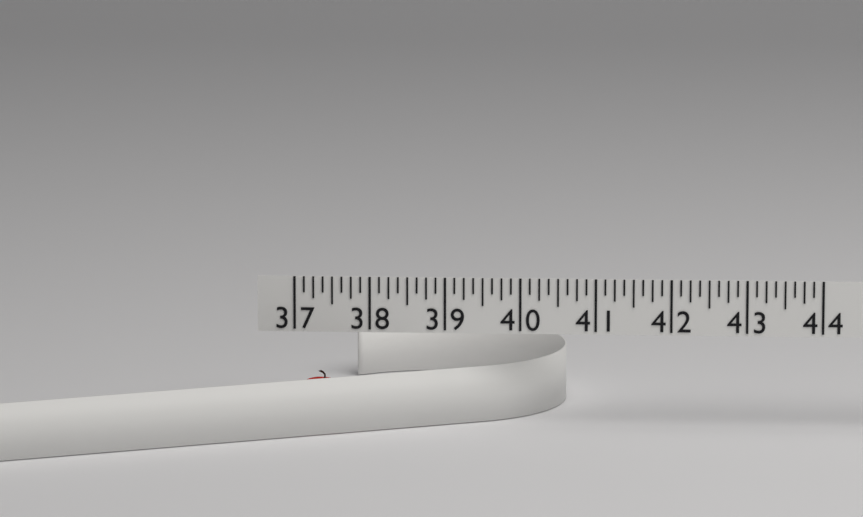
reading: 37.625 (no unit)
